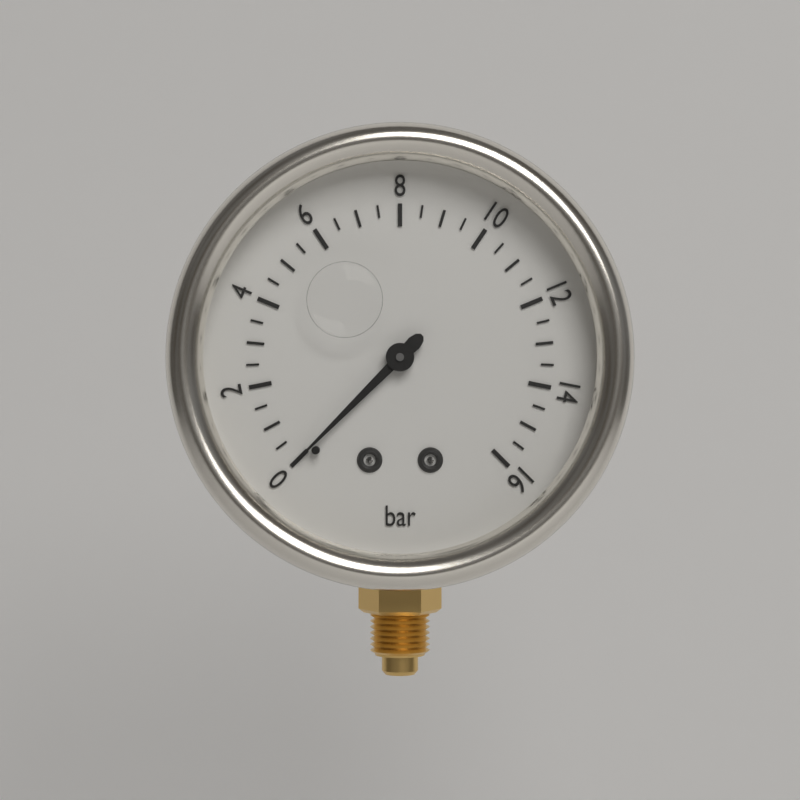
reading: 0.0 bar
